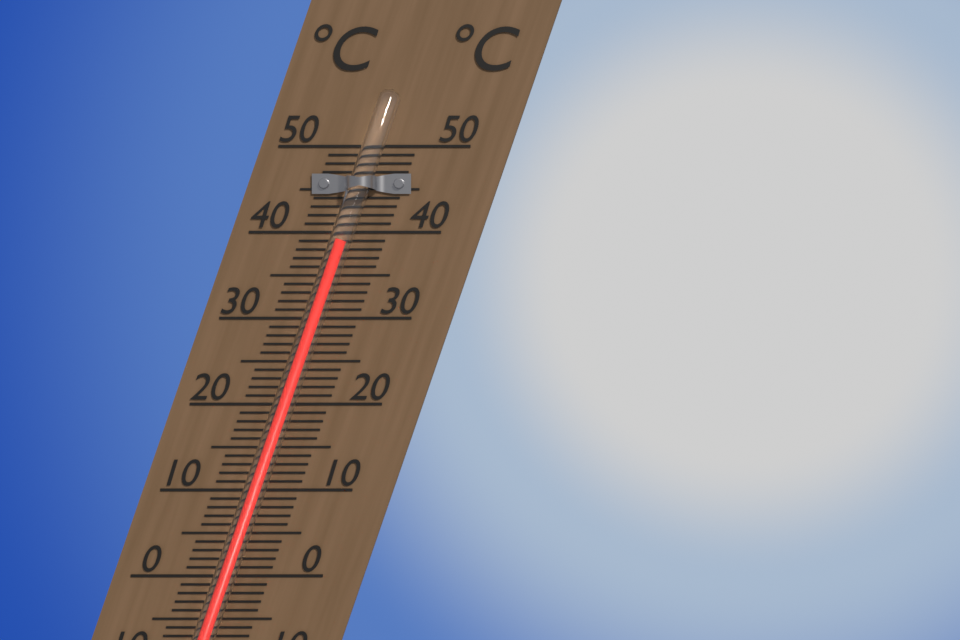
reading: 39 °C
